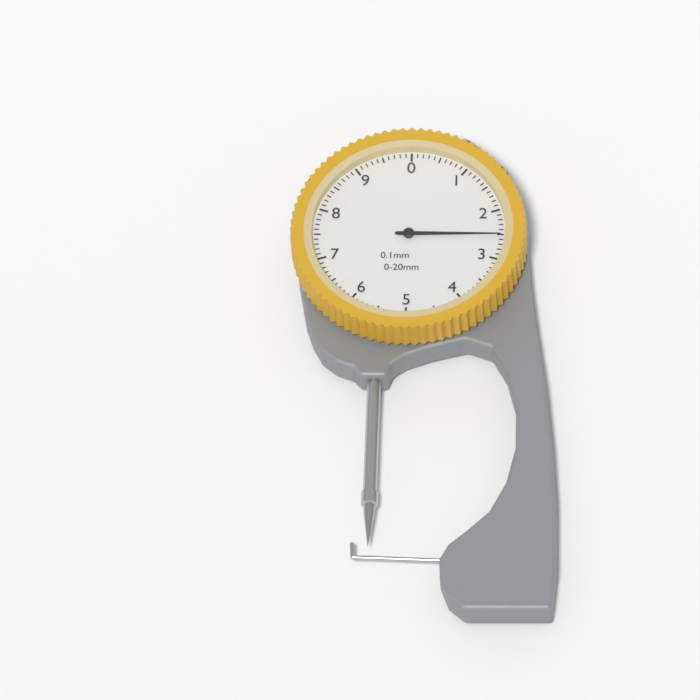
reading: 2.5 mm
